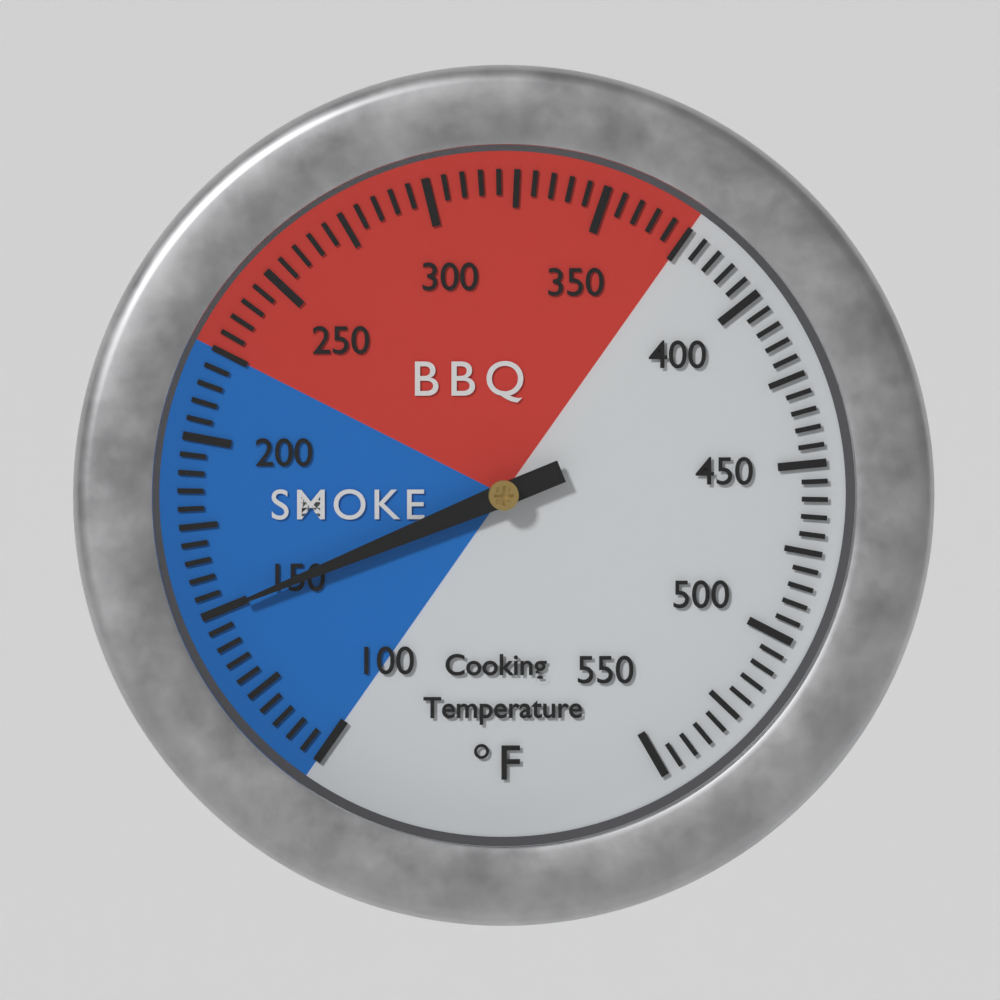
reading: 150 °F
